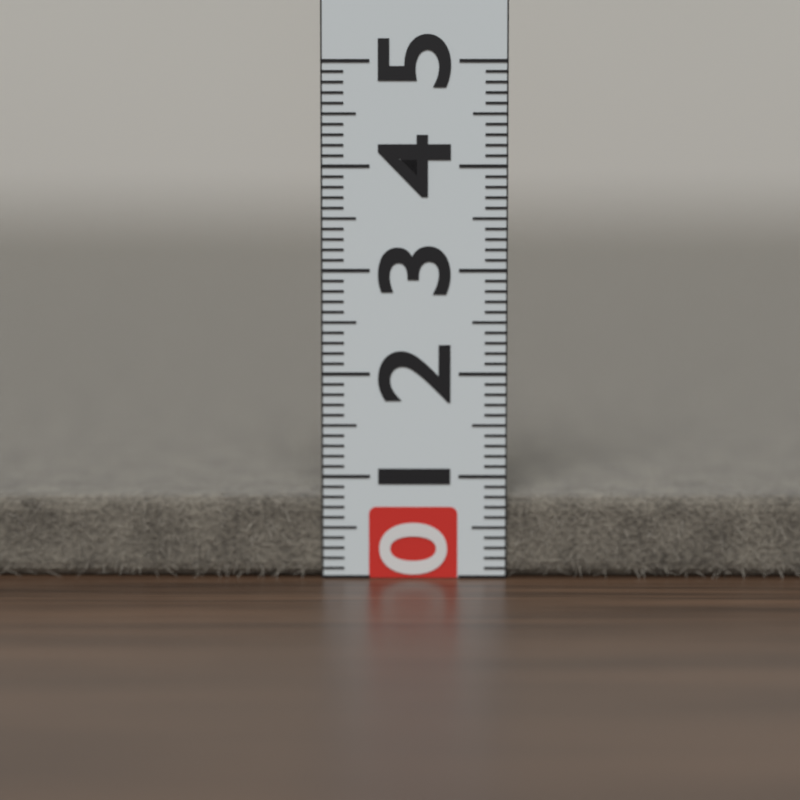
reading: 0.8 (no unit)
